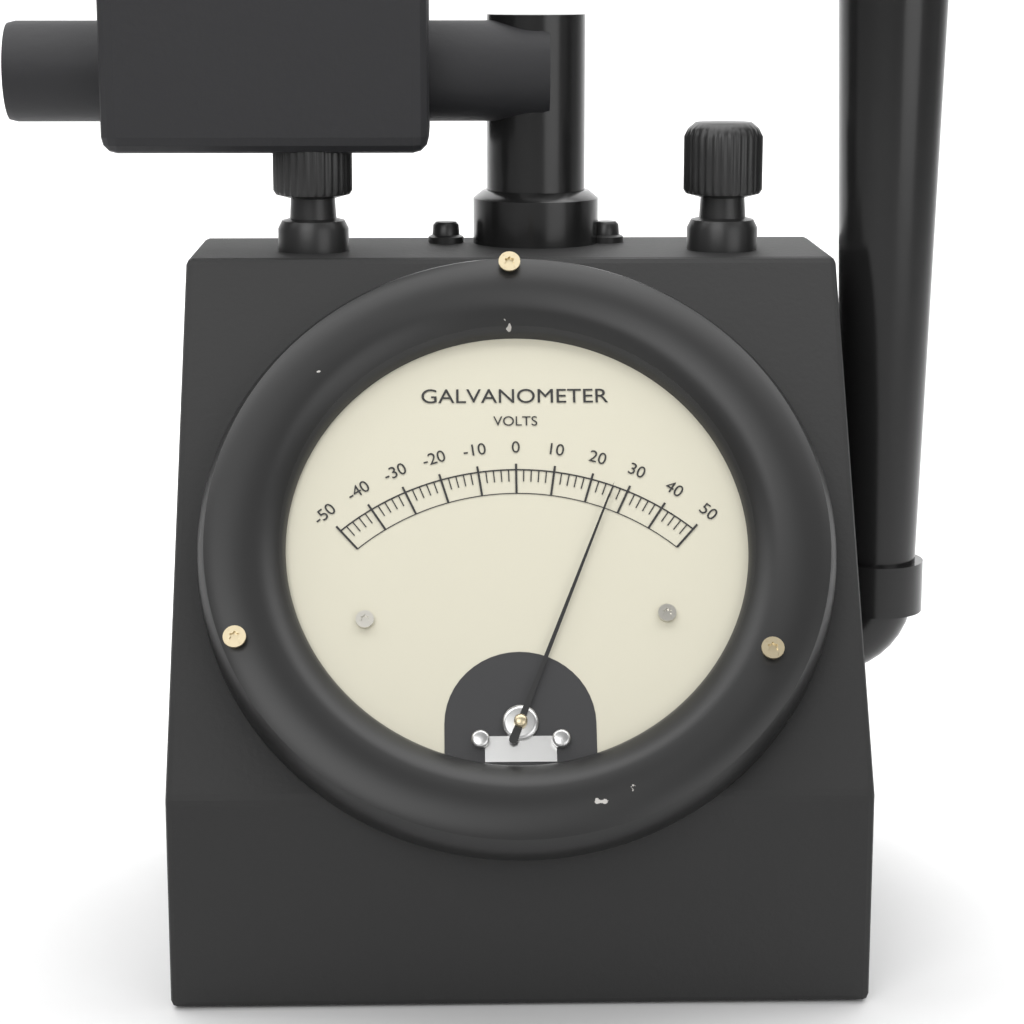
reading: 26 V
